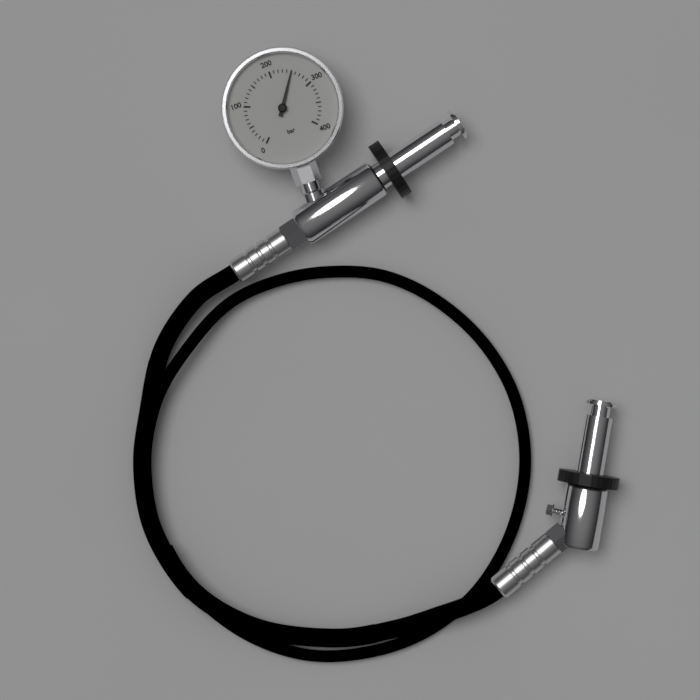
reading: 250 bar
